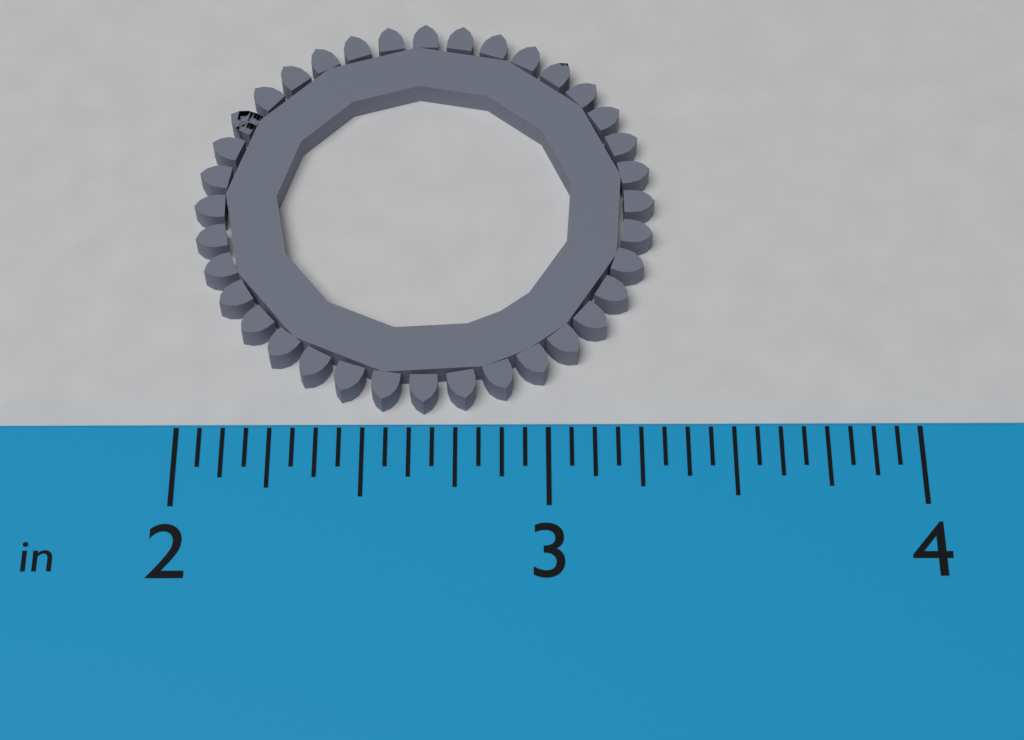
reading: 3.3125 in
